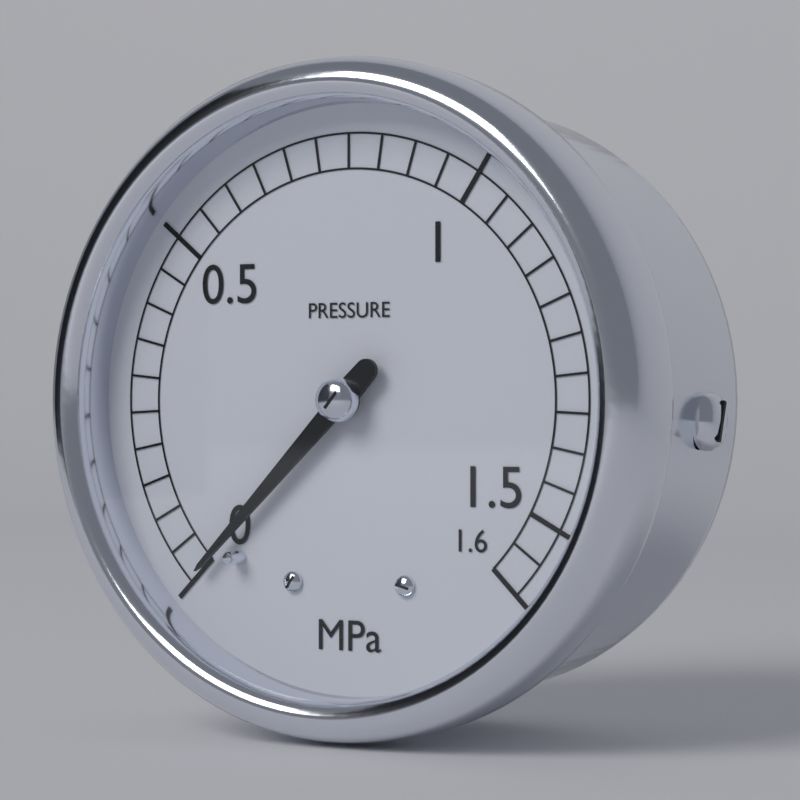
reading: 0.00 MPa
